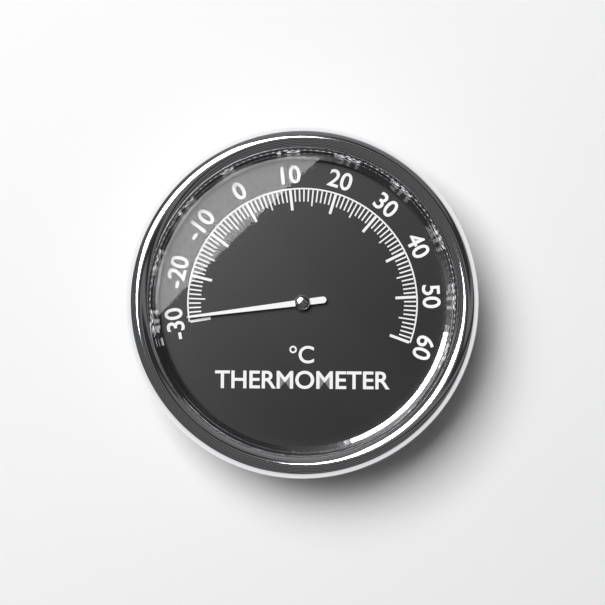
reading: -29 °C
